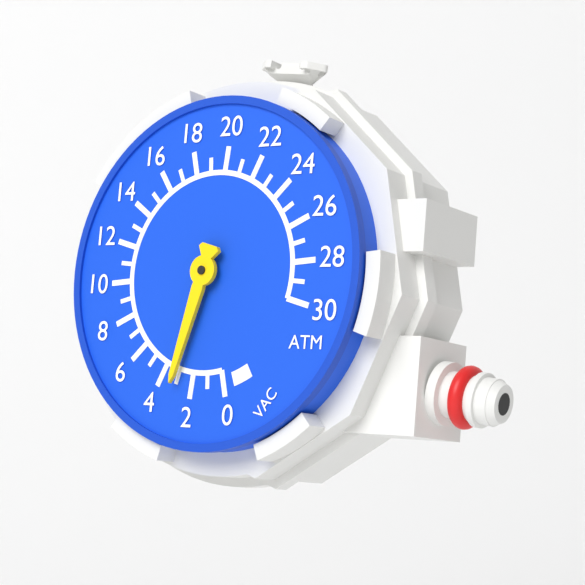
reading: 3 ATM
